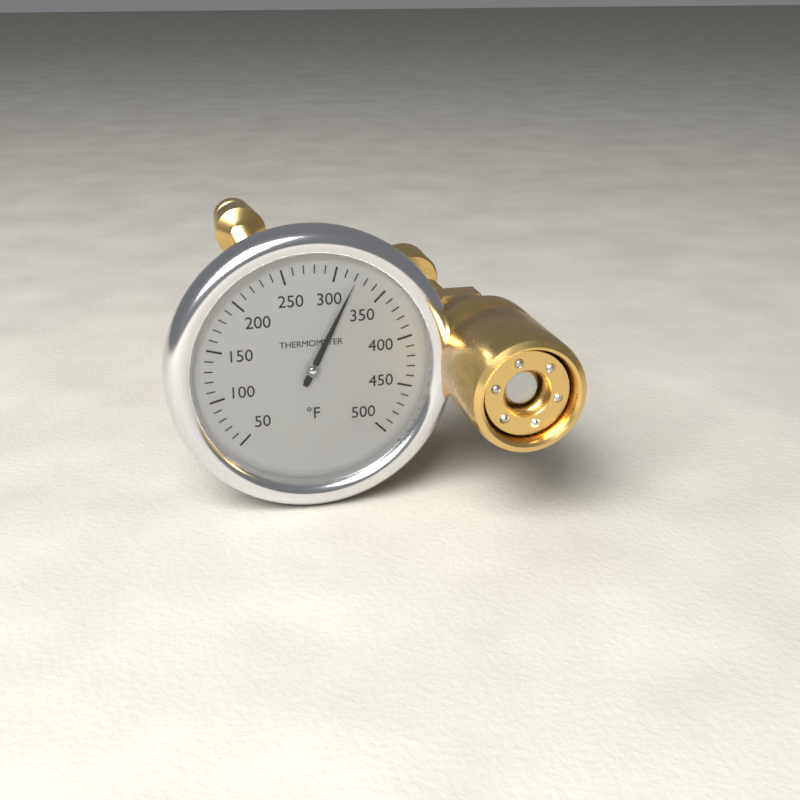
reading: 320 °F
